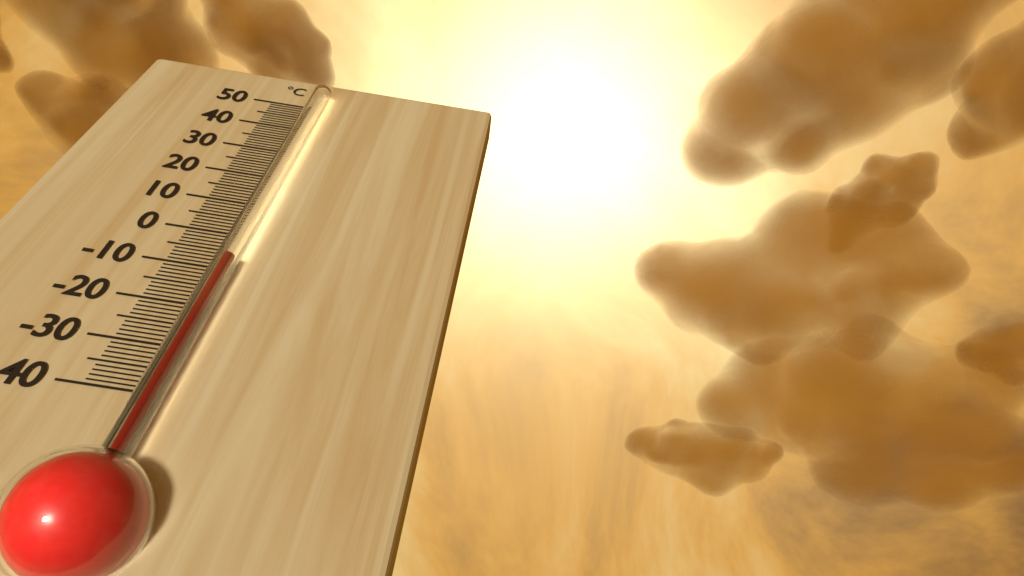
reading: -9 °C
